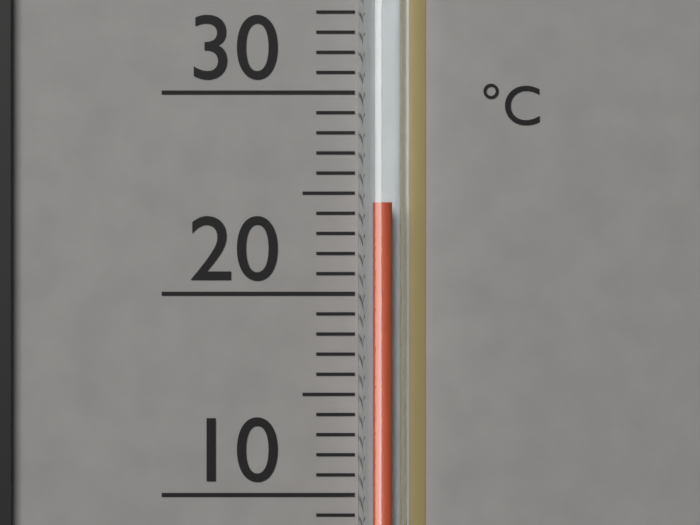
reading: 24.5 °C
